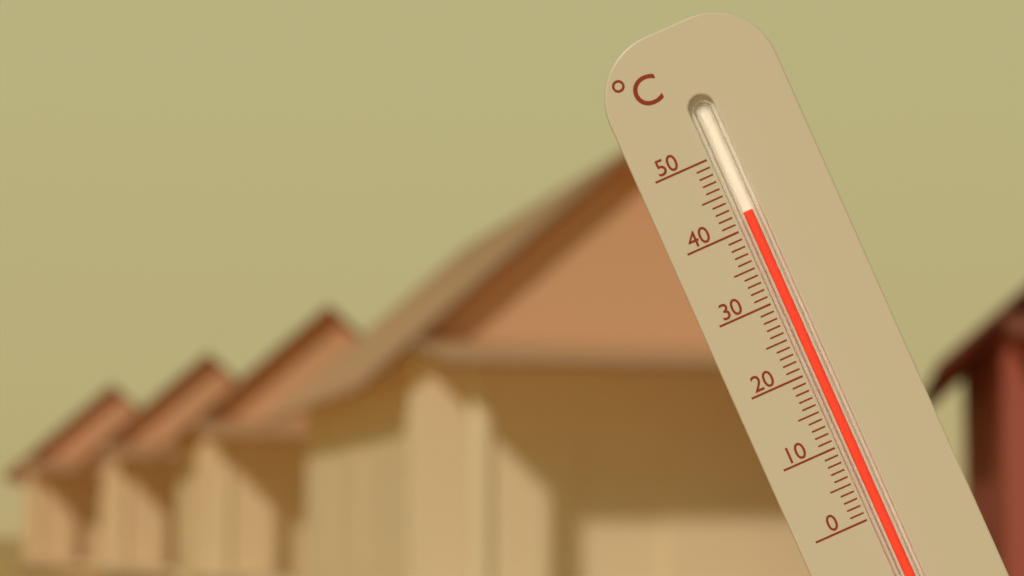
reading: 42 °C
